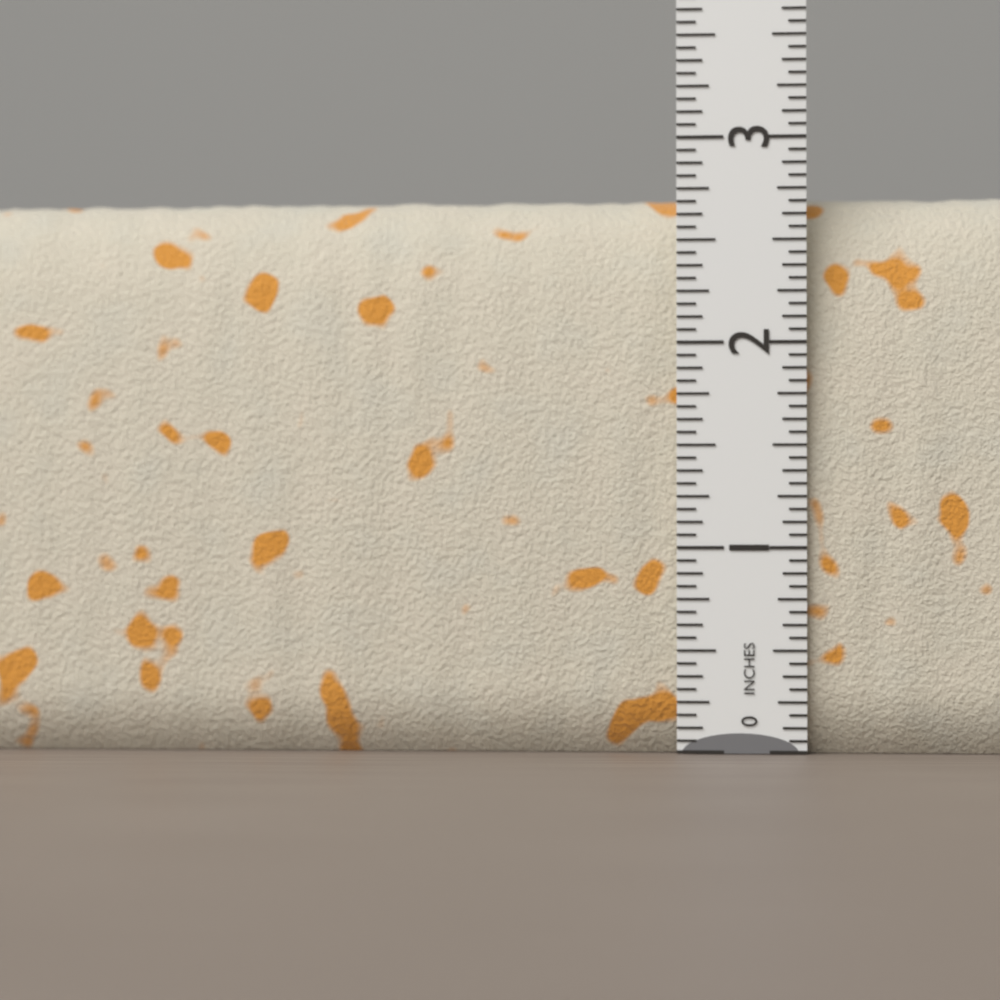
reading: 2.7500 in
